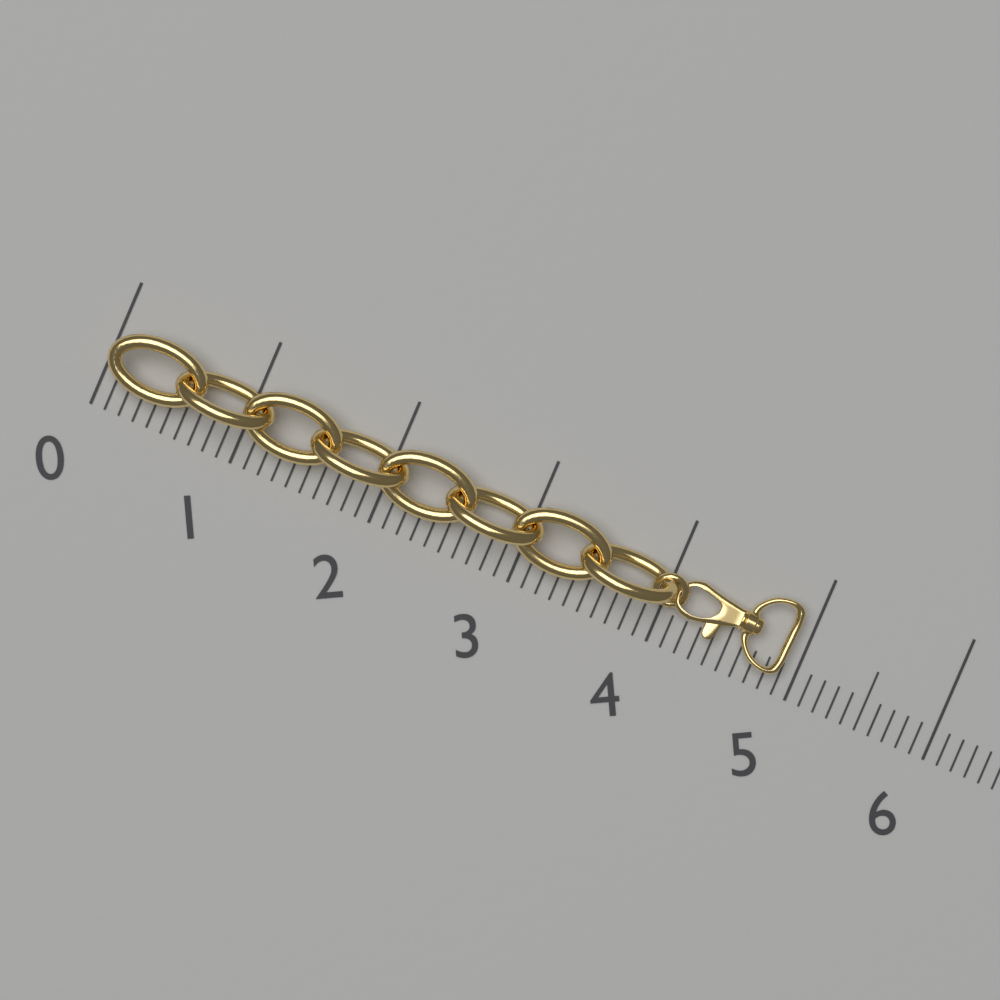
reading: 4.9 (no unit)
